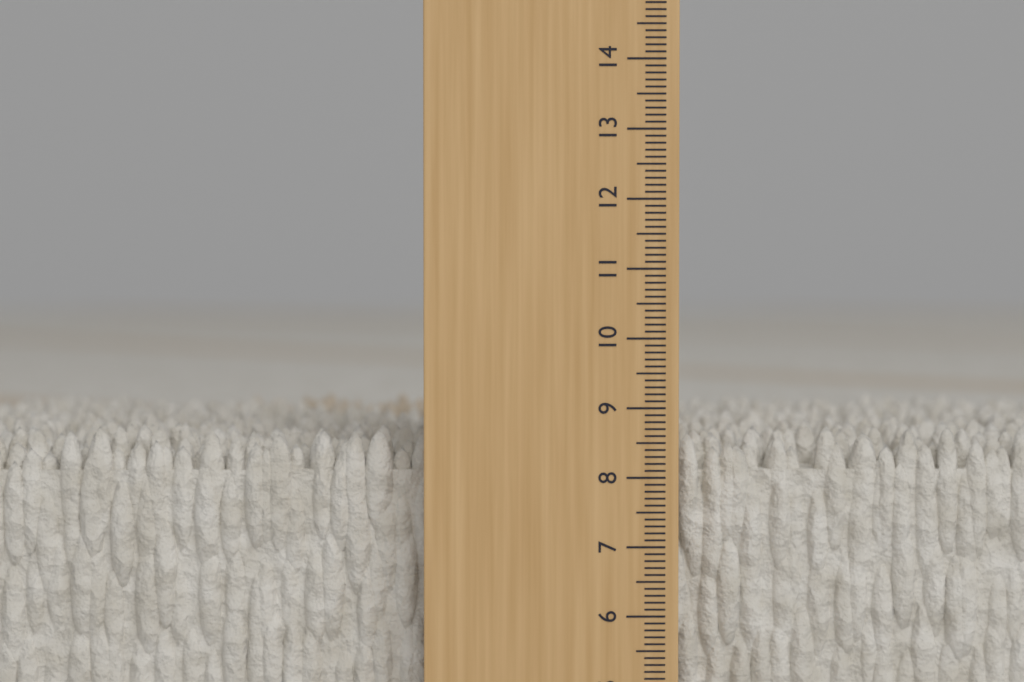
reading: 8.7 cm
